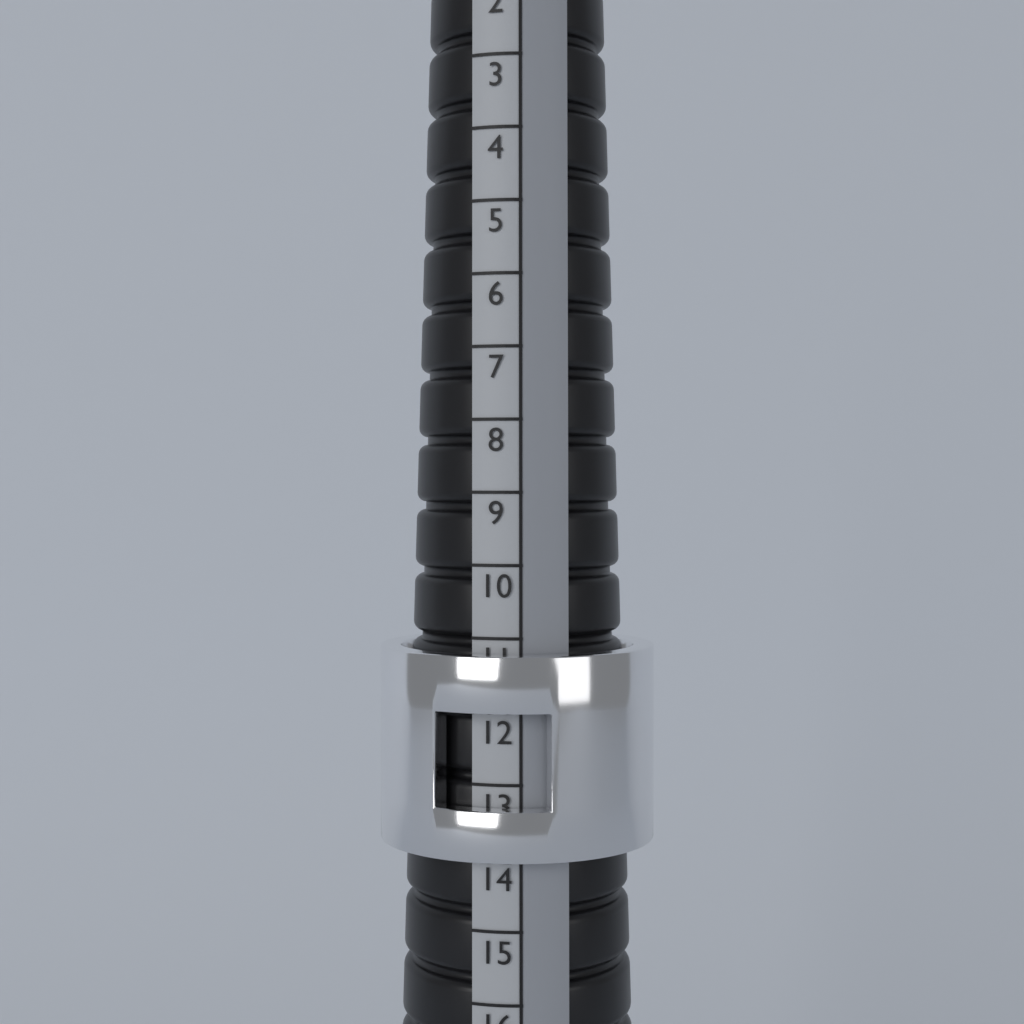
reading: 14 (no unit)
